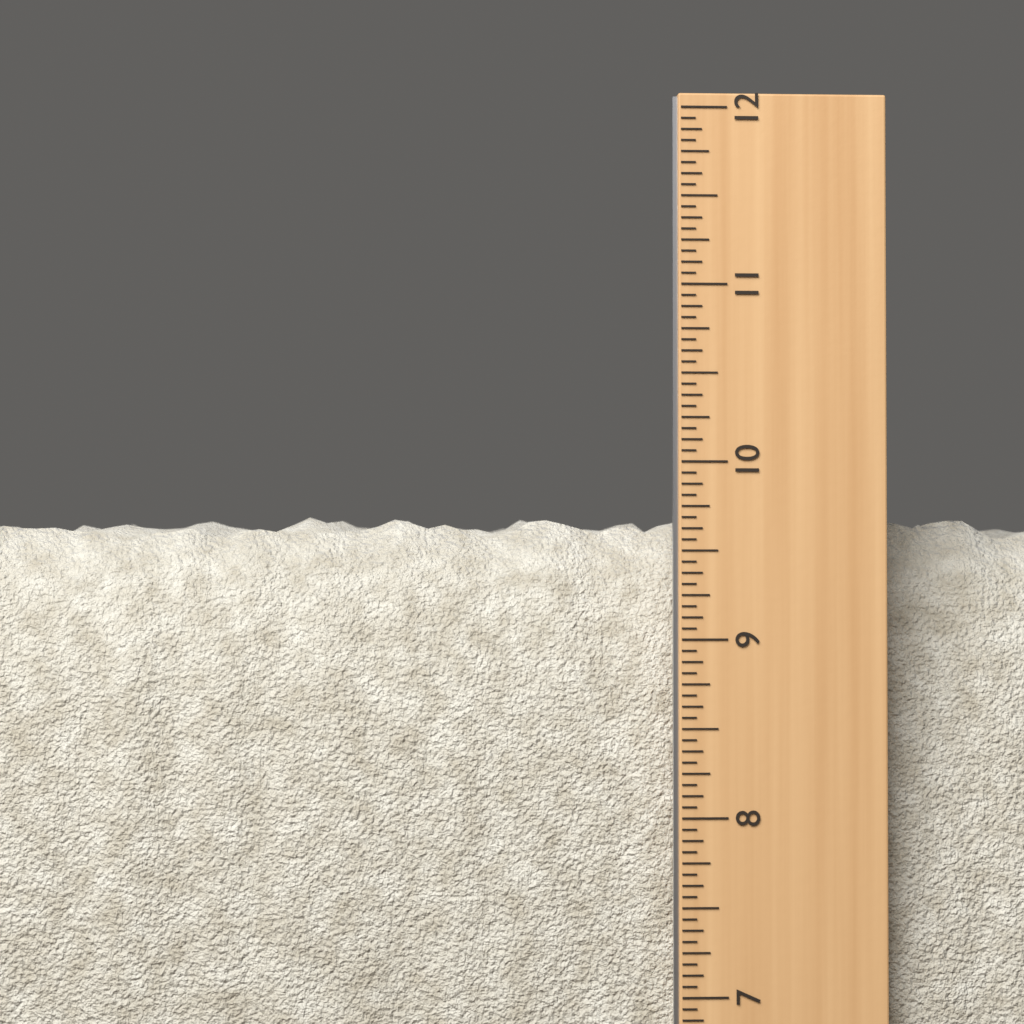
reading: 9.7500 in
